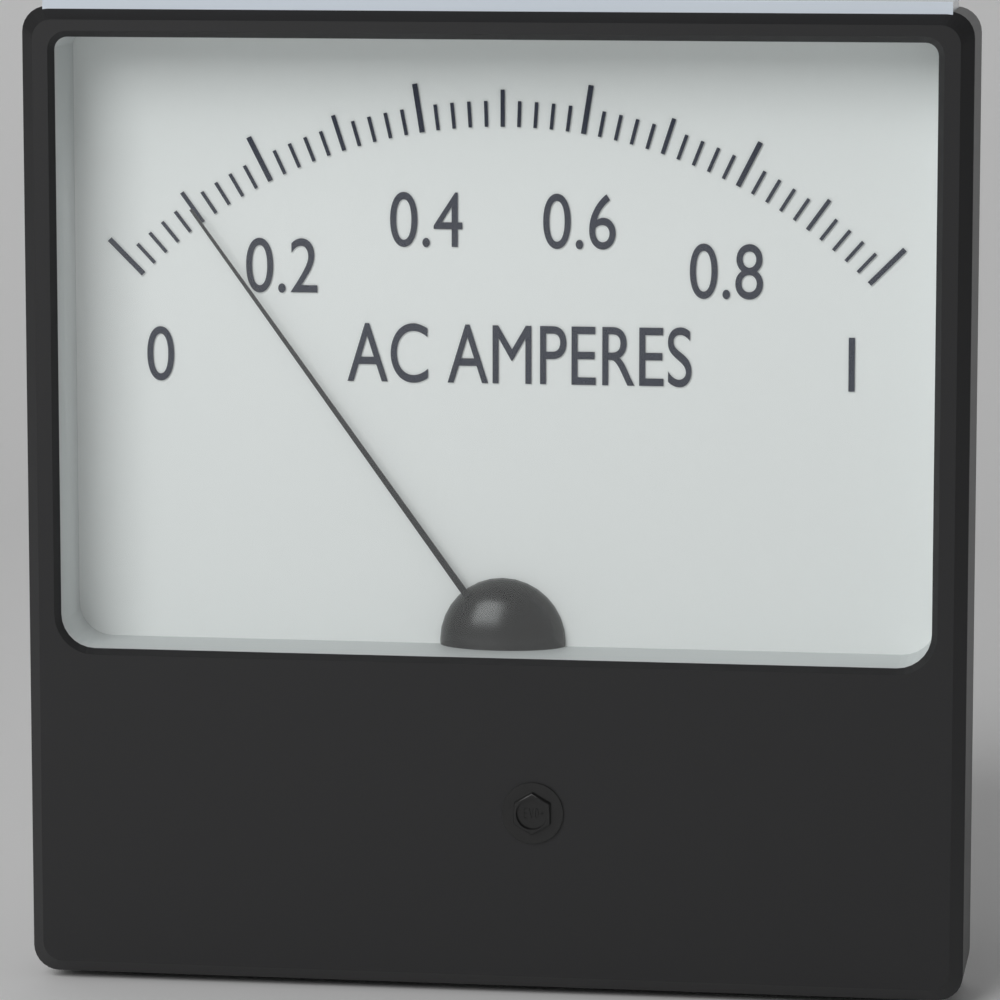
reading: 0.10 A
